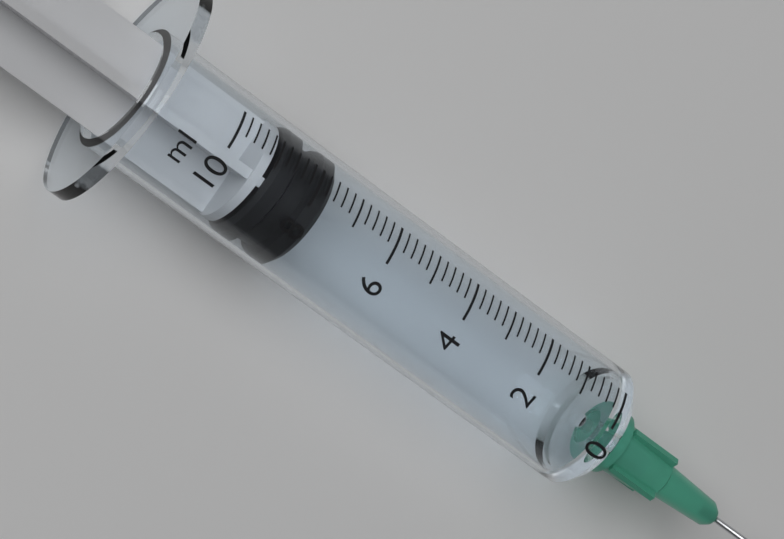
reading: 7.6 ml
